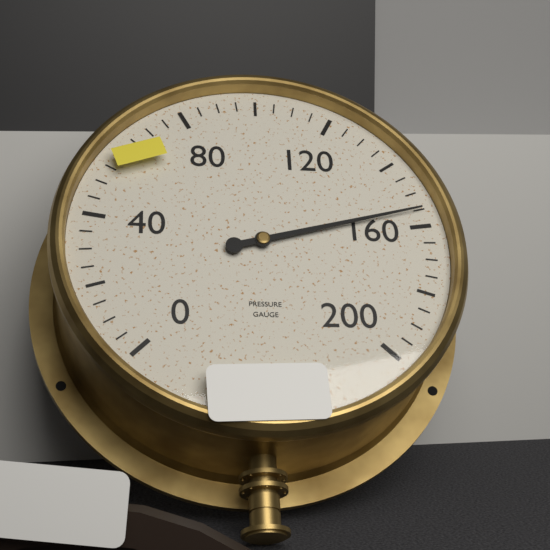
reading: 155 (no unit)
